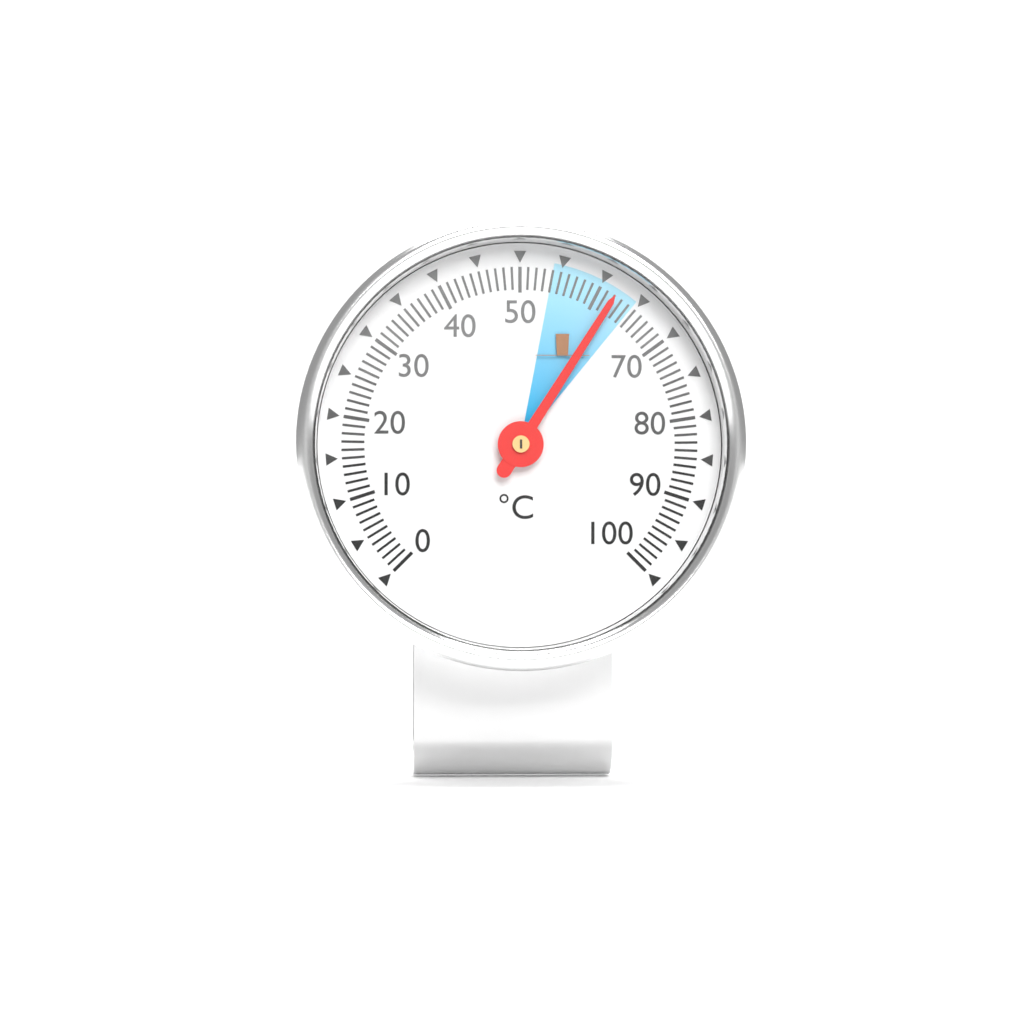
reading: 62 °C
